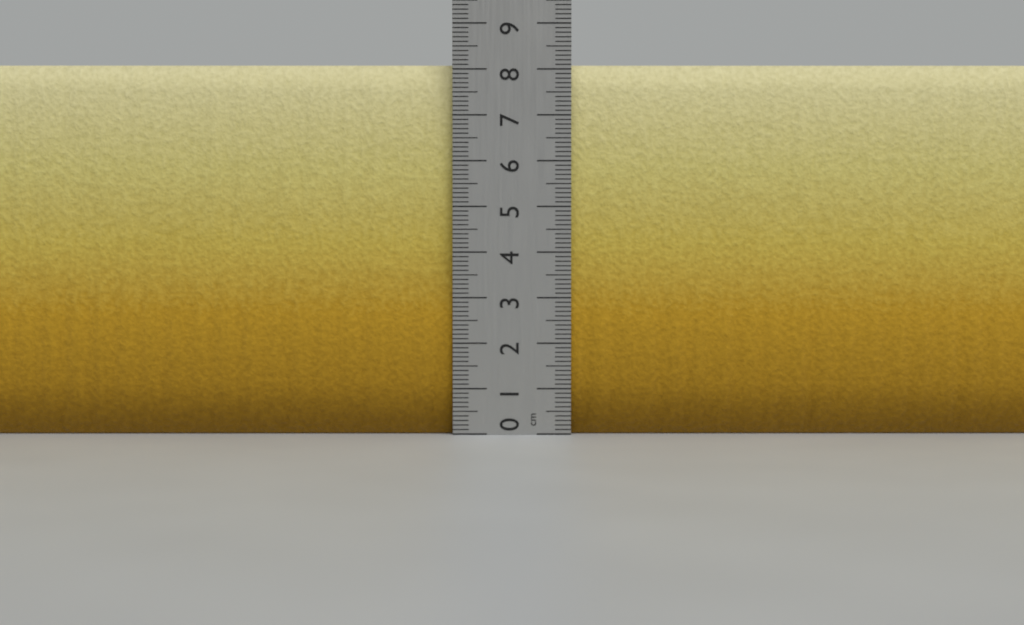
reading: 8.1 cm
